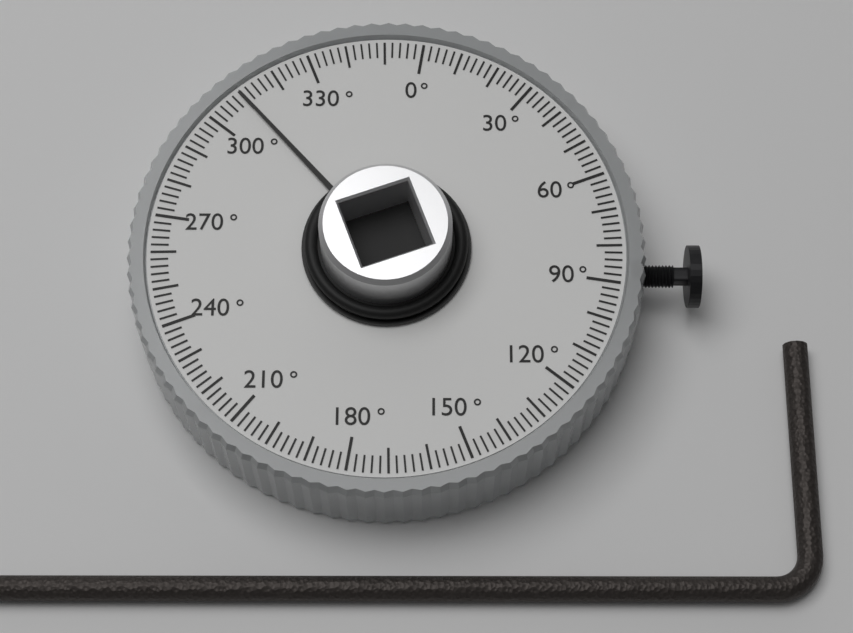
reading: 310 °
